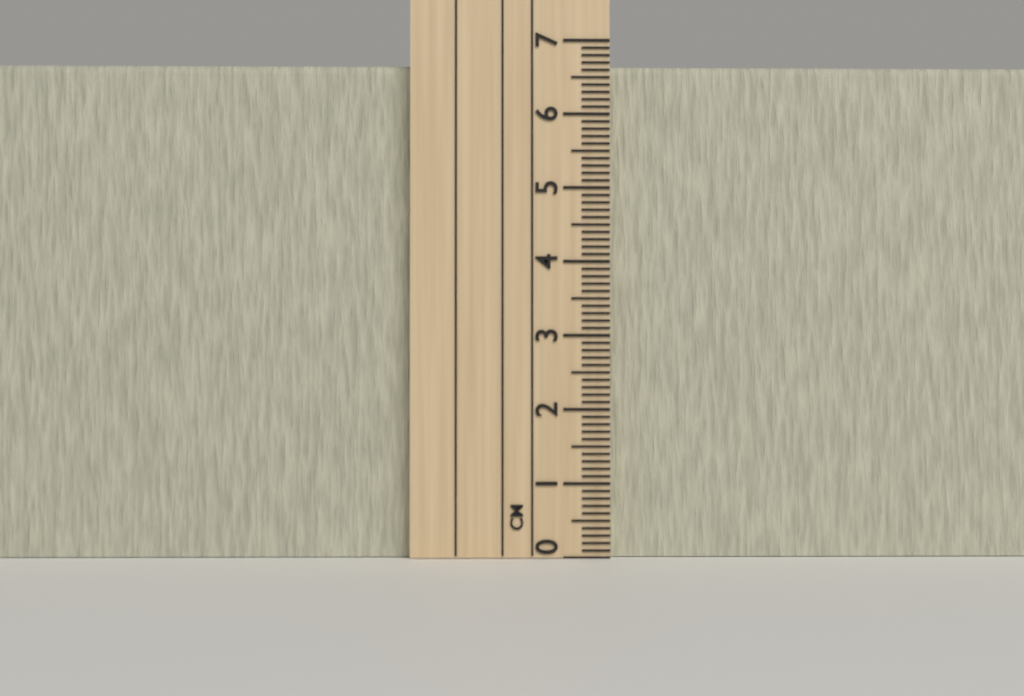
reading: 6.7 cm
